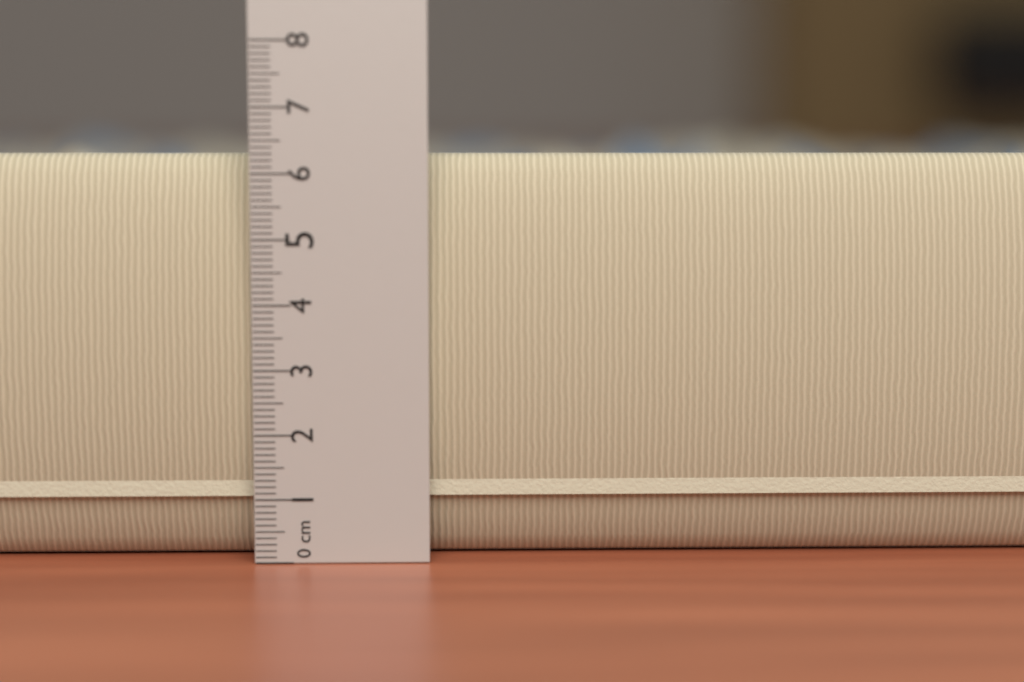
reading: 6.3 cm
